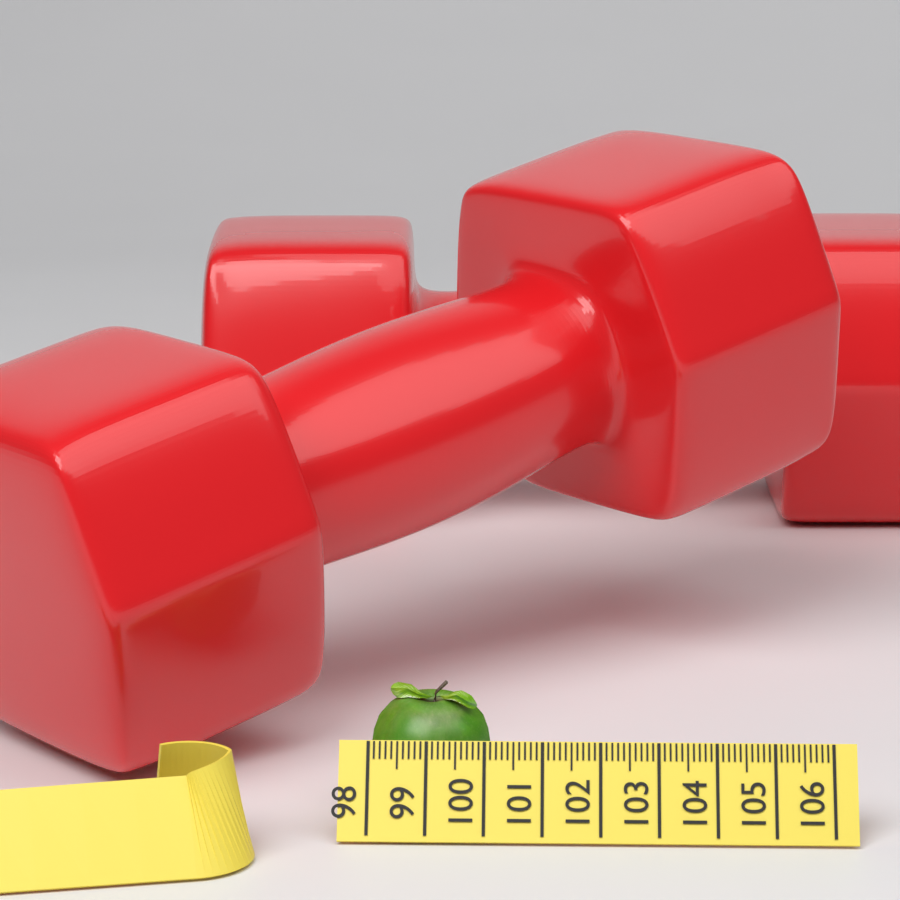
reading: 100.1 (no unit)
